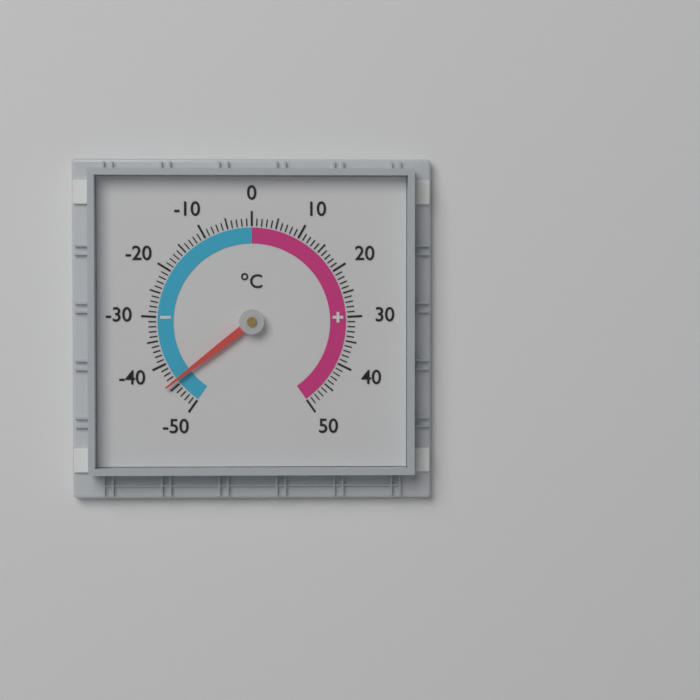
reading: -44 °C
